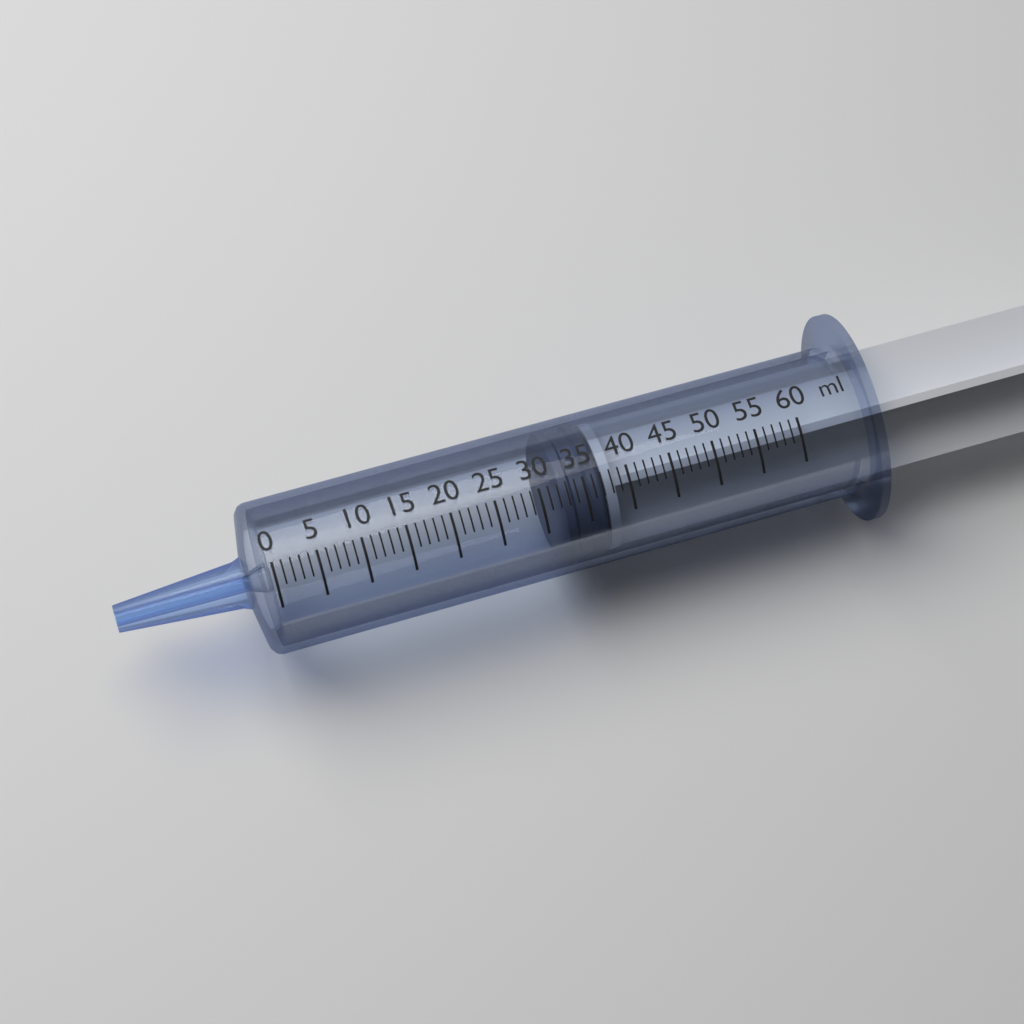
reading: 32 ml
